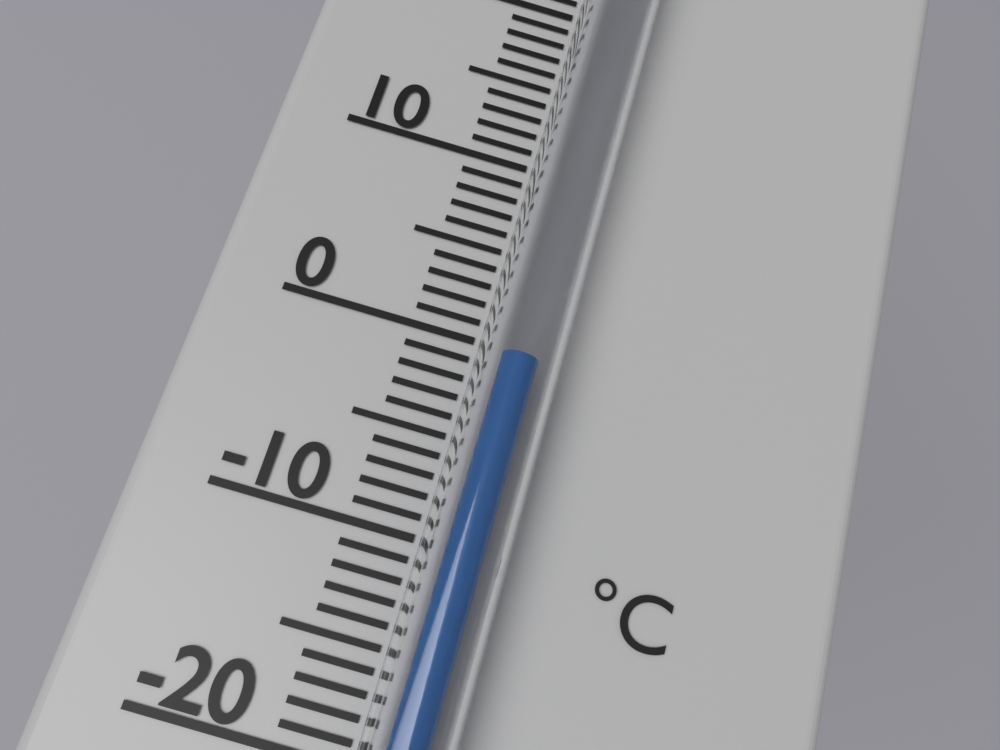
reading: -1 °C
